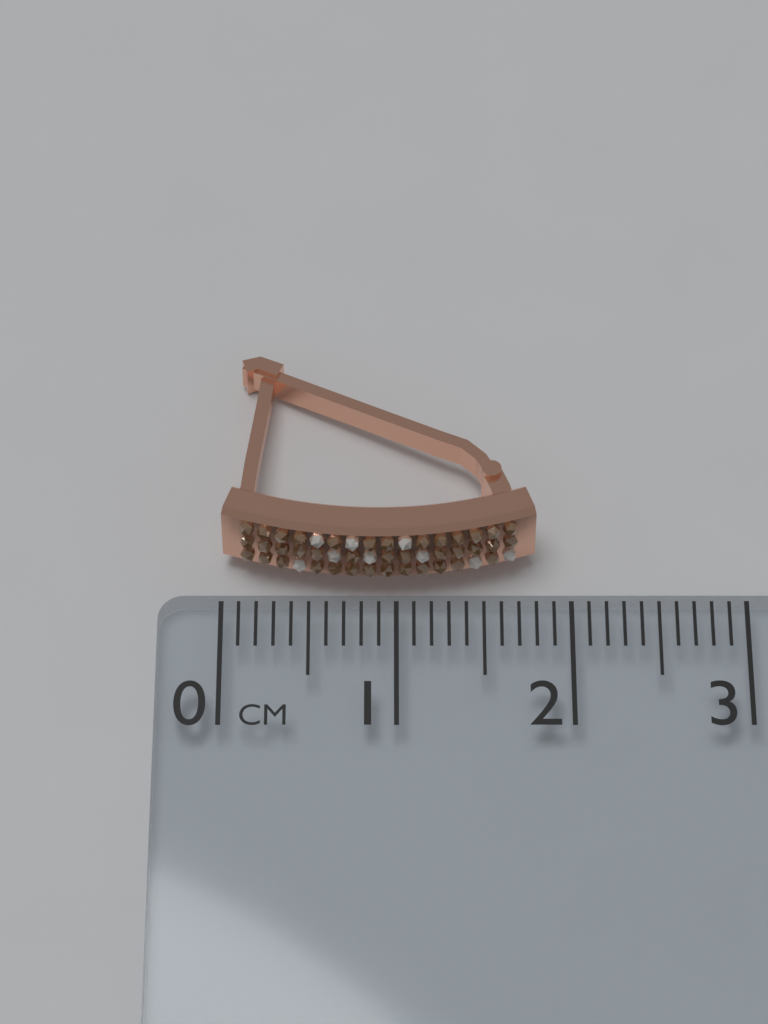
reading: 1.8 cm
